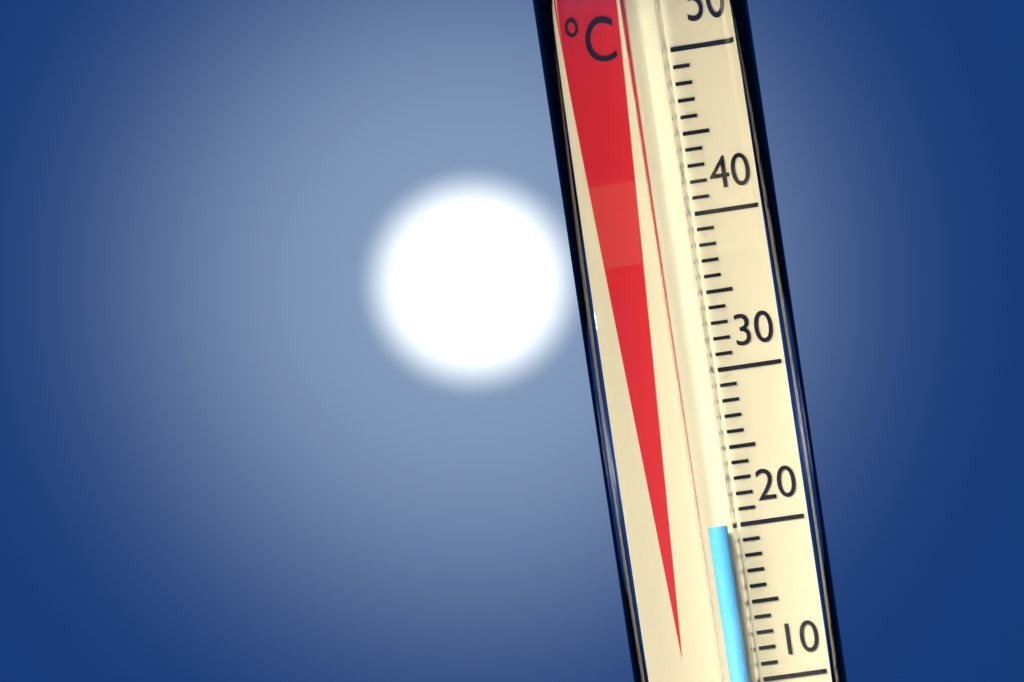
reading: 20 °C
